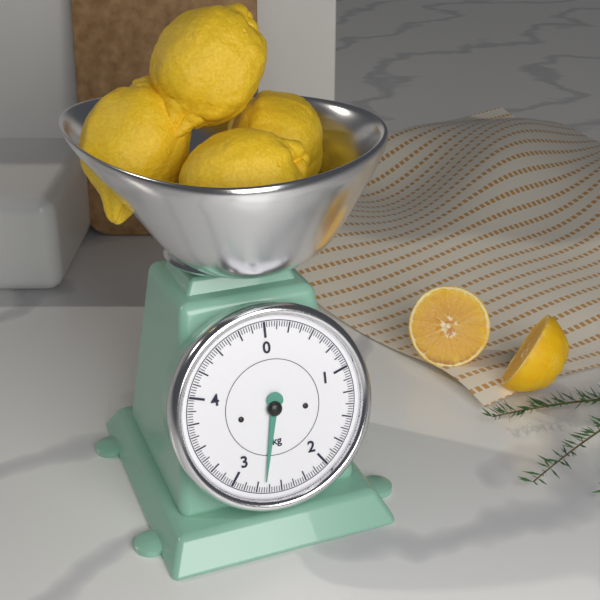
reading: 2.675 kg
